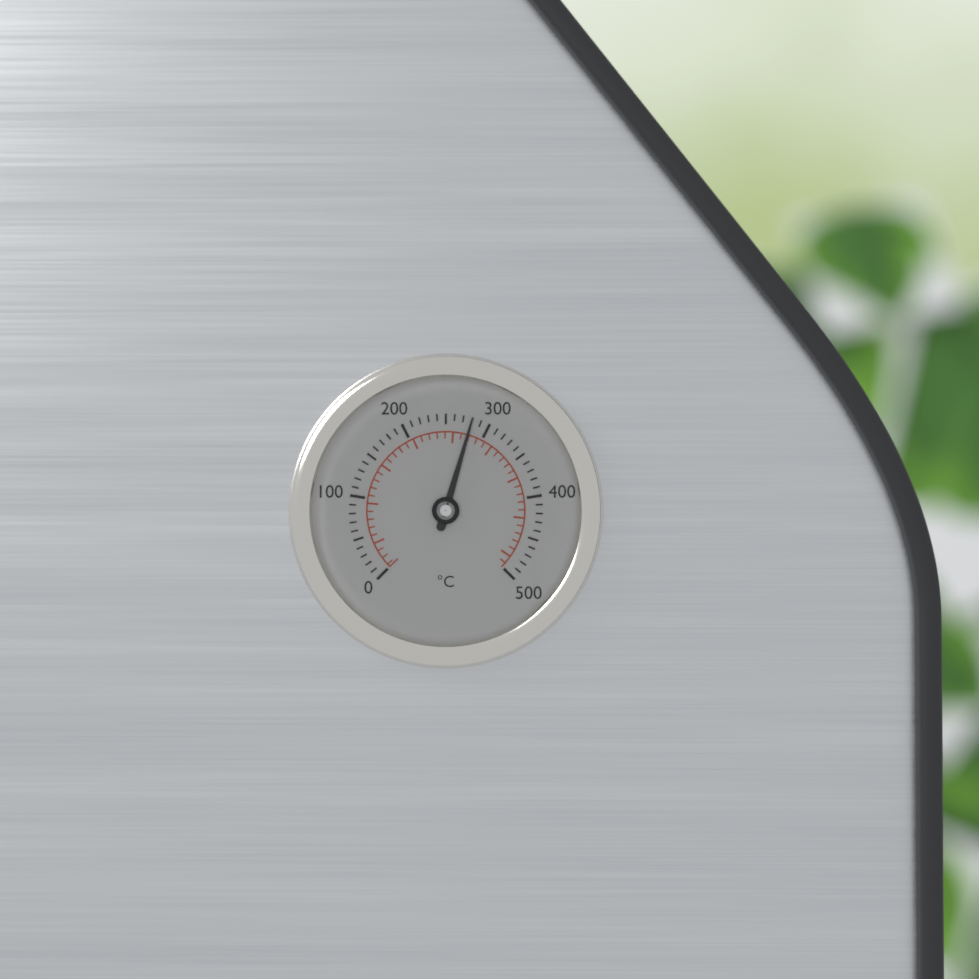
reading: 280 °C
